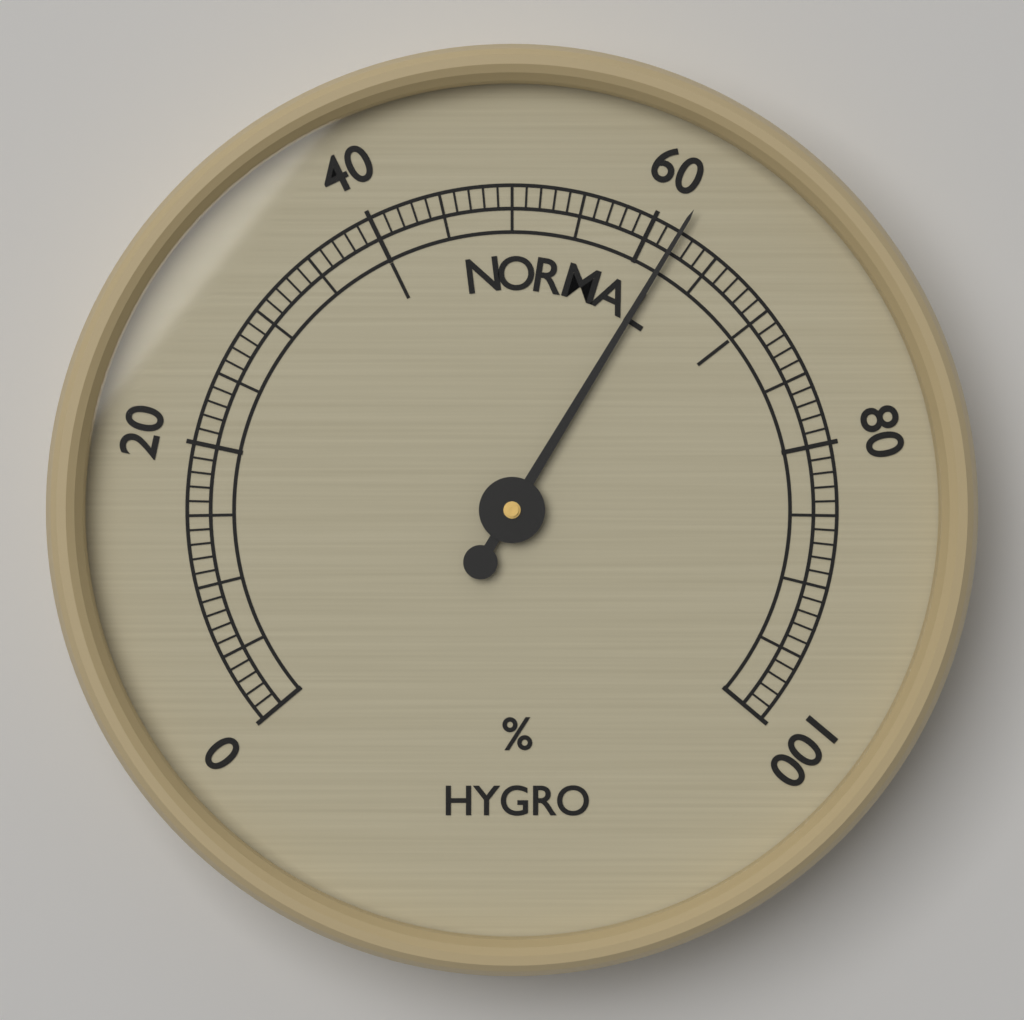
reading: 62 %
